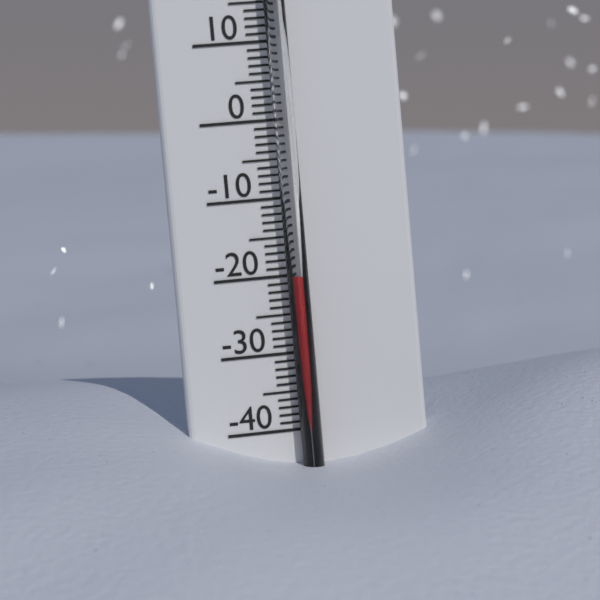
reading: -20 °C
